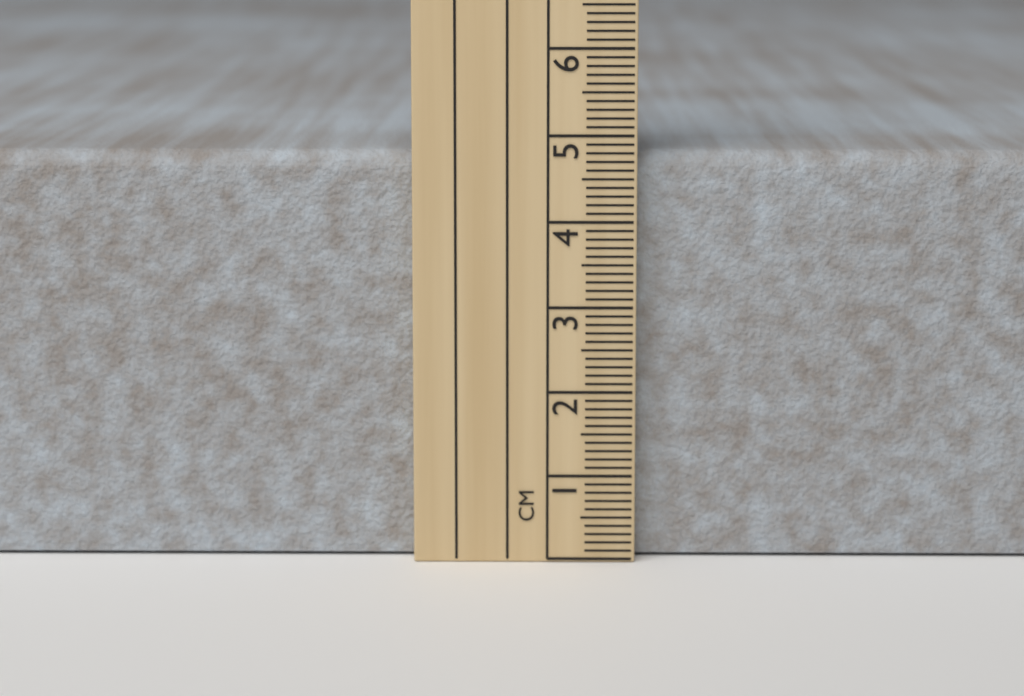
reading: 4.8 cm
